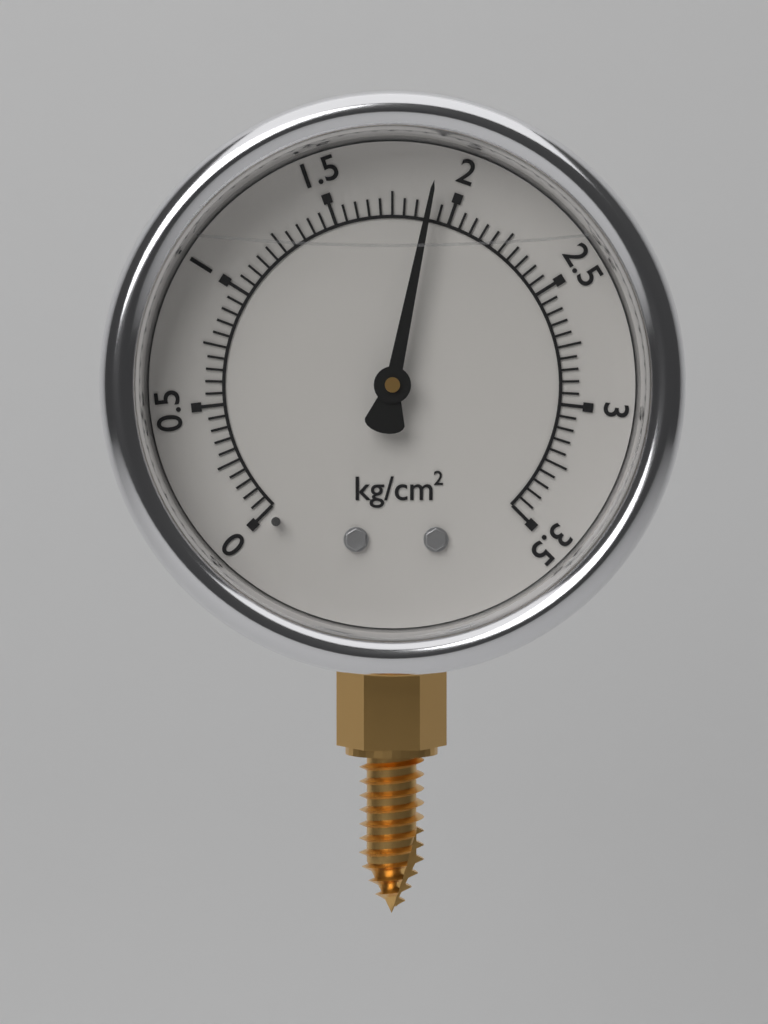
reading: 1.90 kg/cm²
